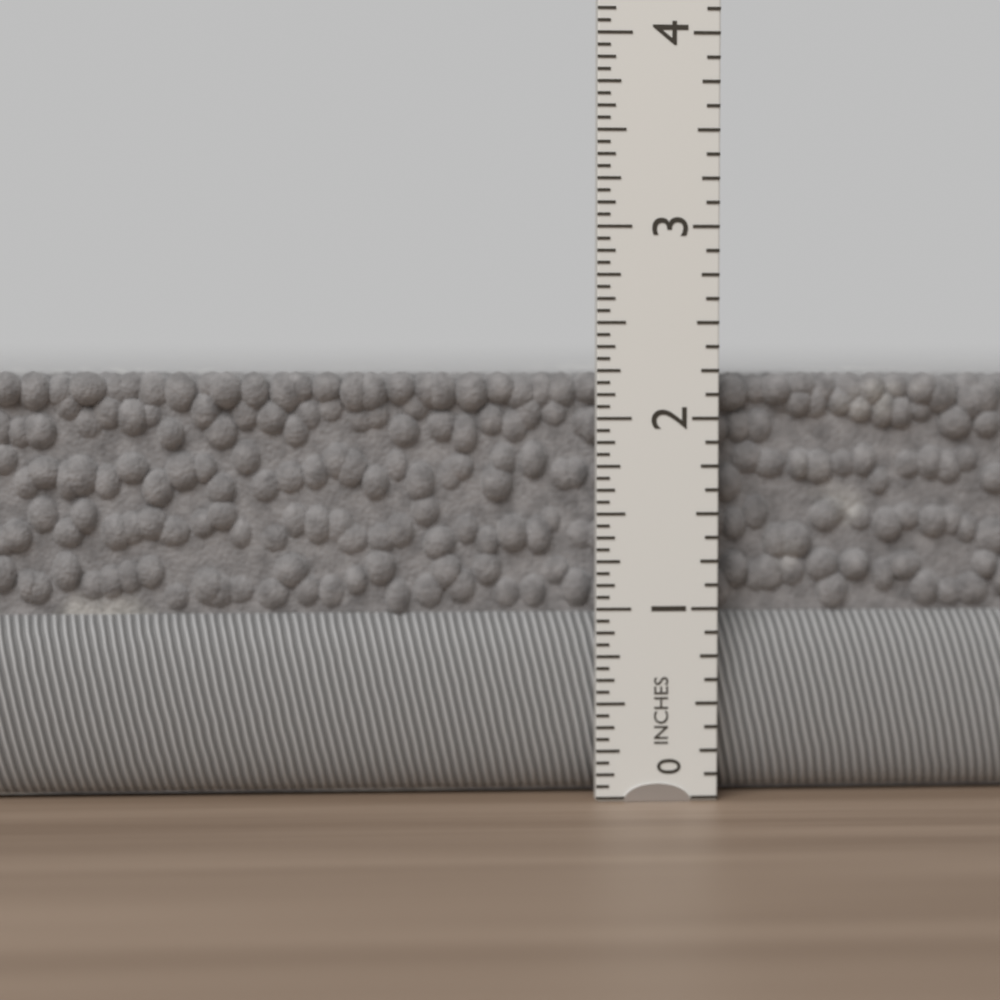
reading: 2.2500 in
